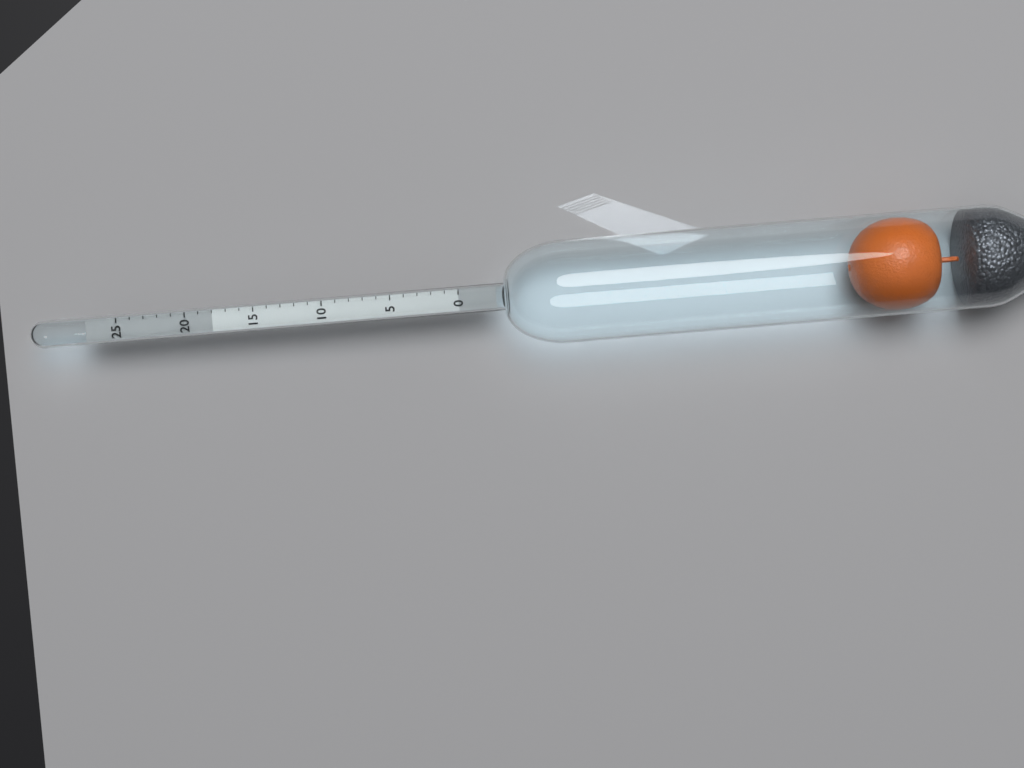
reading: 18 (no unit)
